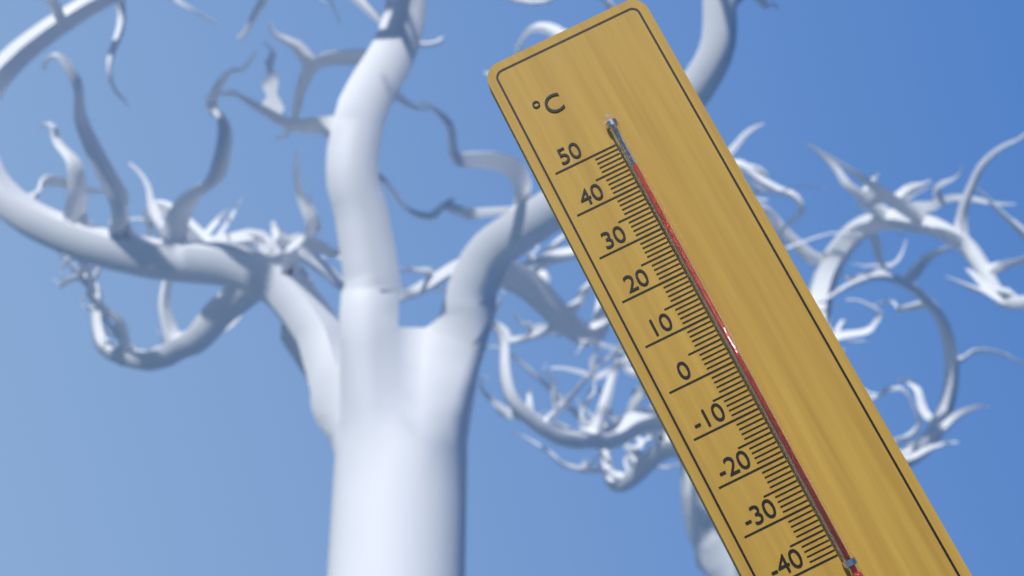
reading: 44 °C
